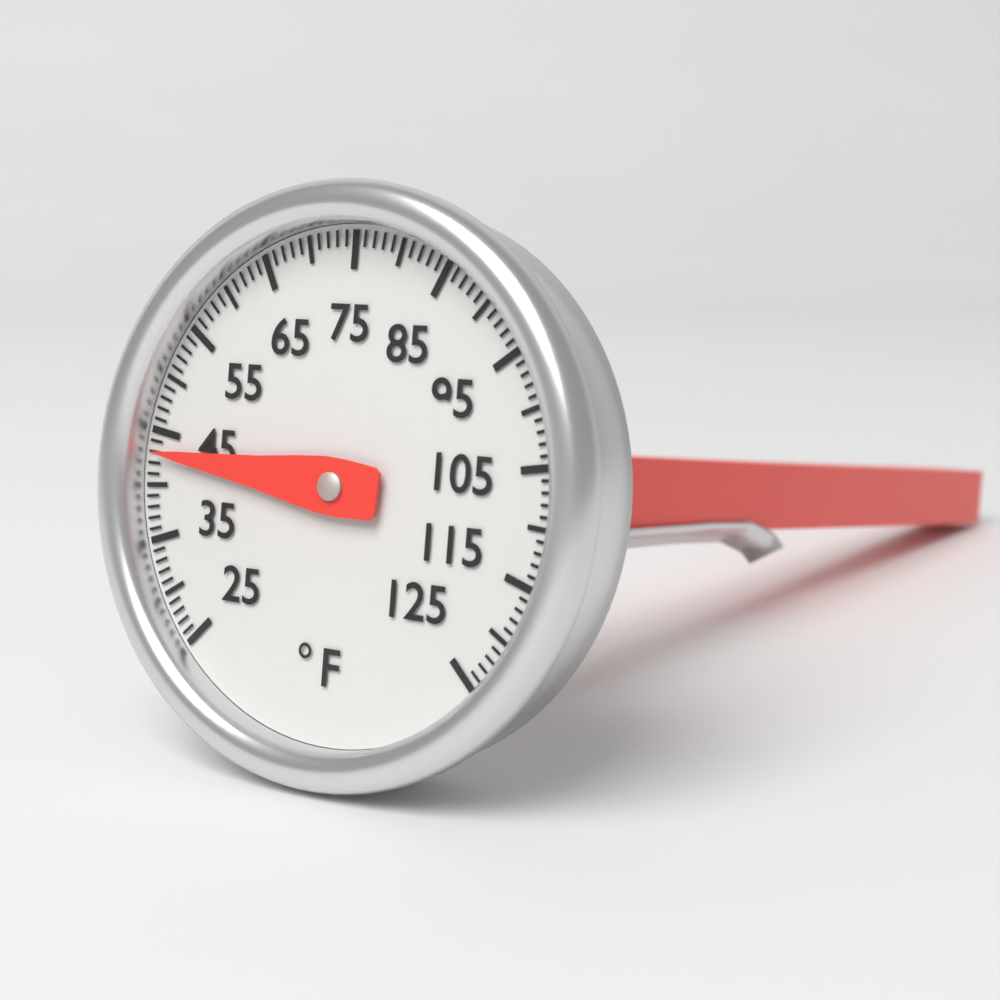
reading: 43 °F
